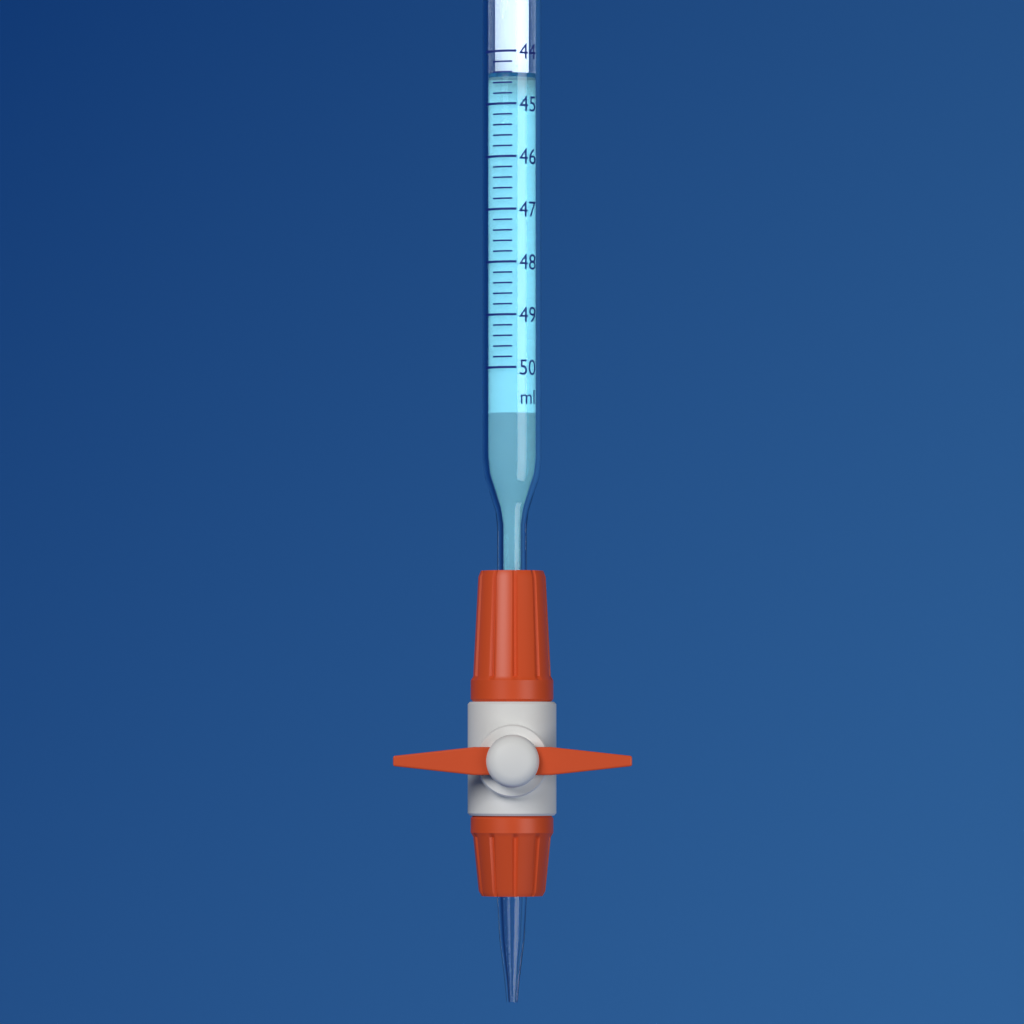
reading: 44.4 ml
